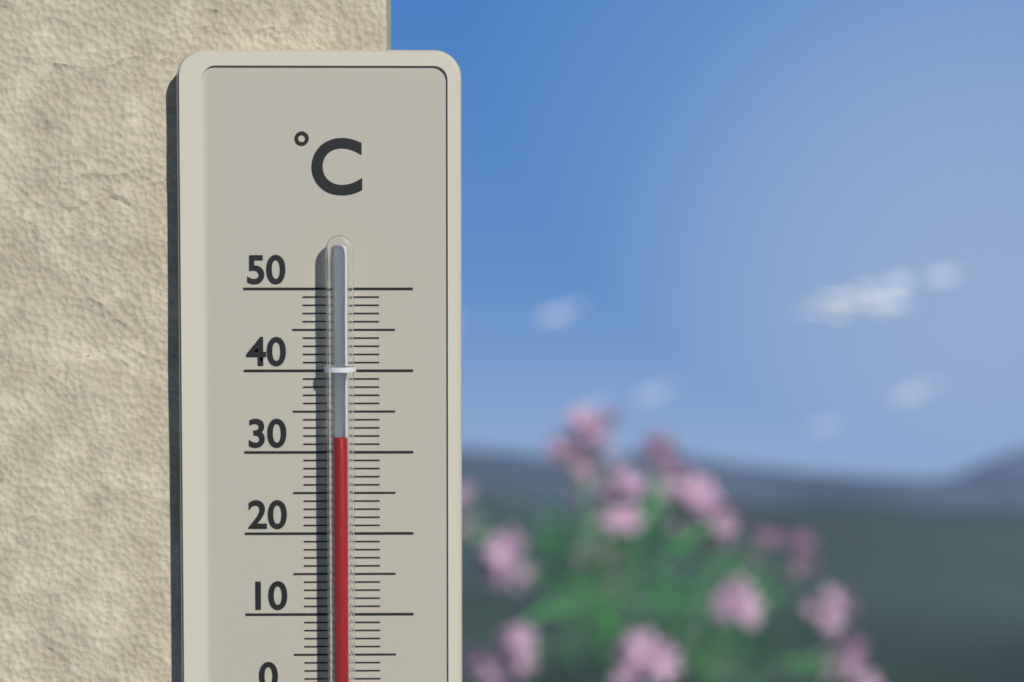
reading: 32 °C
